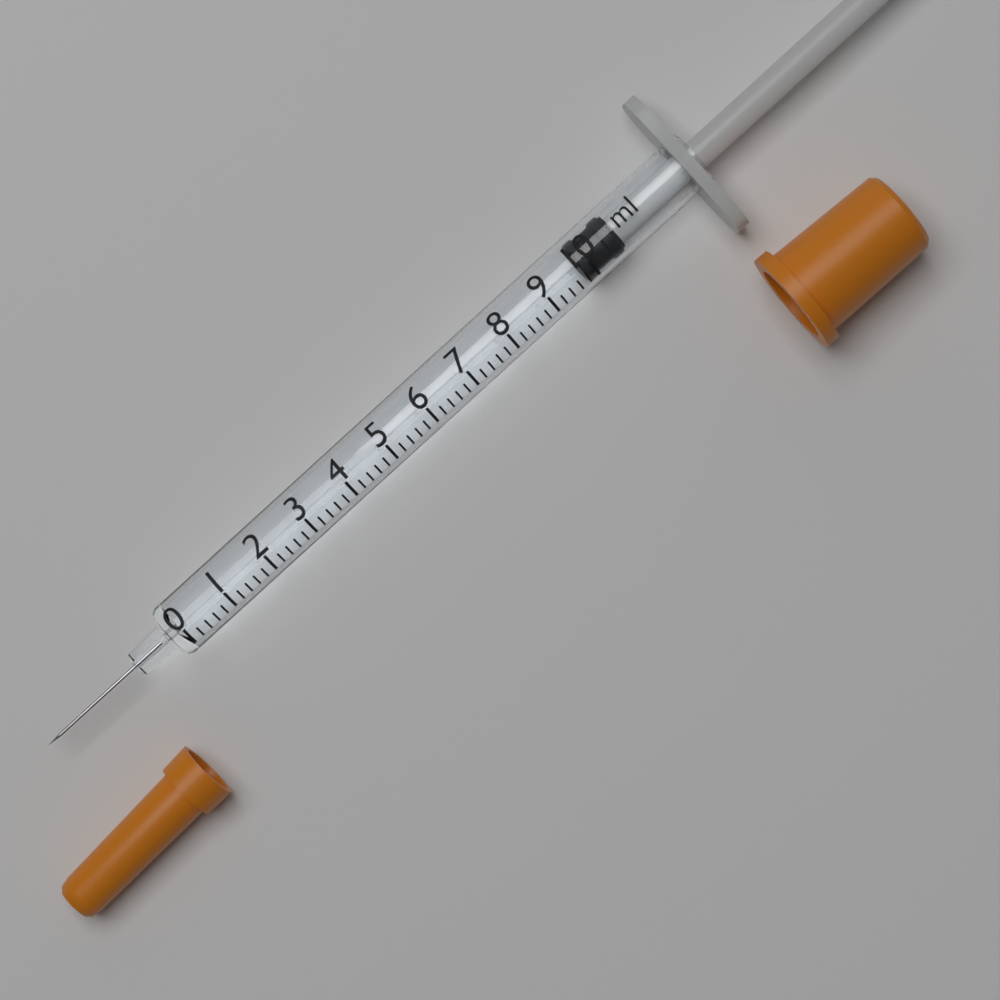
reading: 9.8 ml
